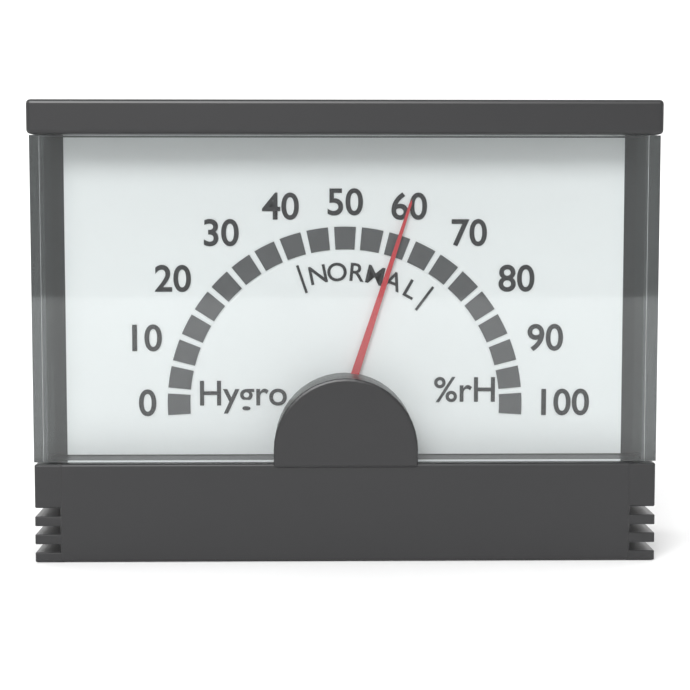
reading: 60 %rH
